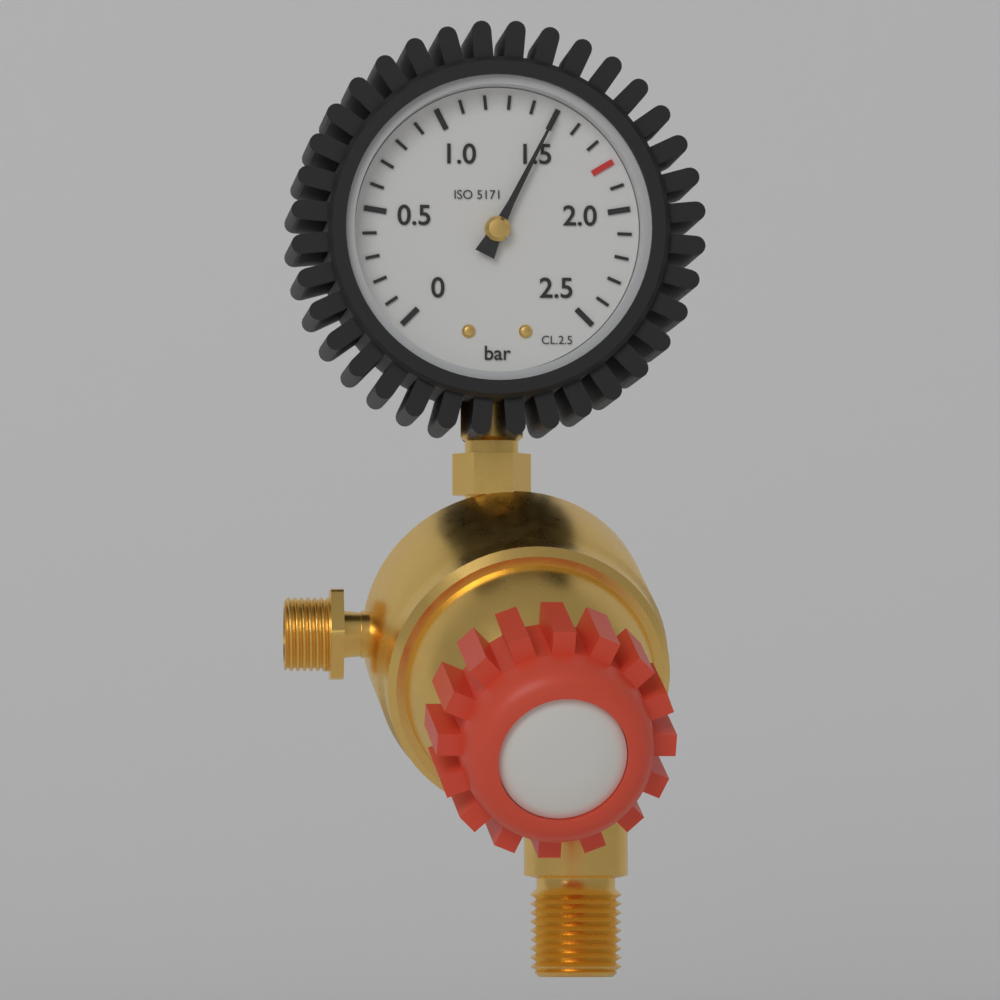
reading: 1.5 bar
